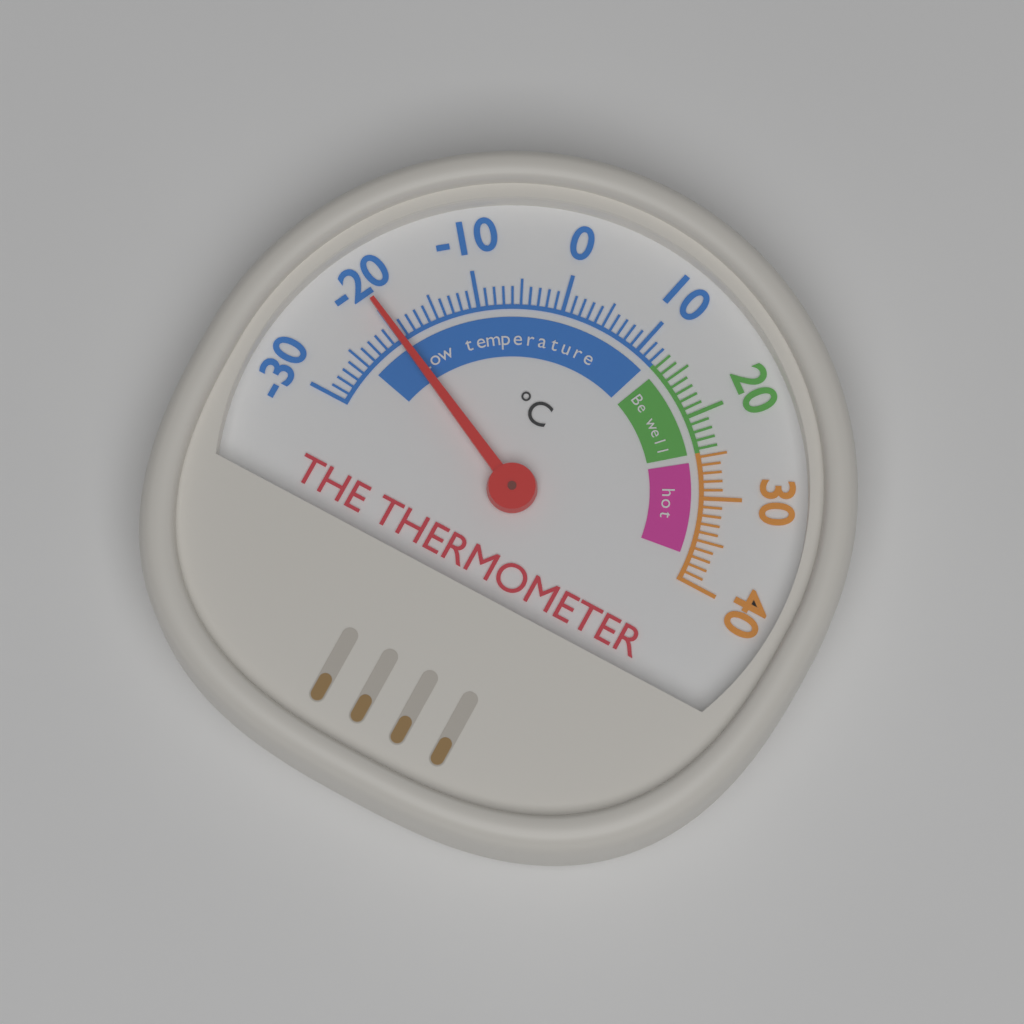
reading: -20 °C
